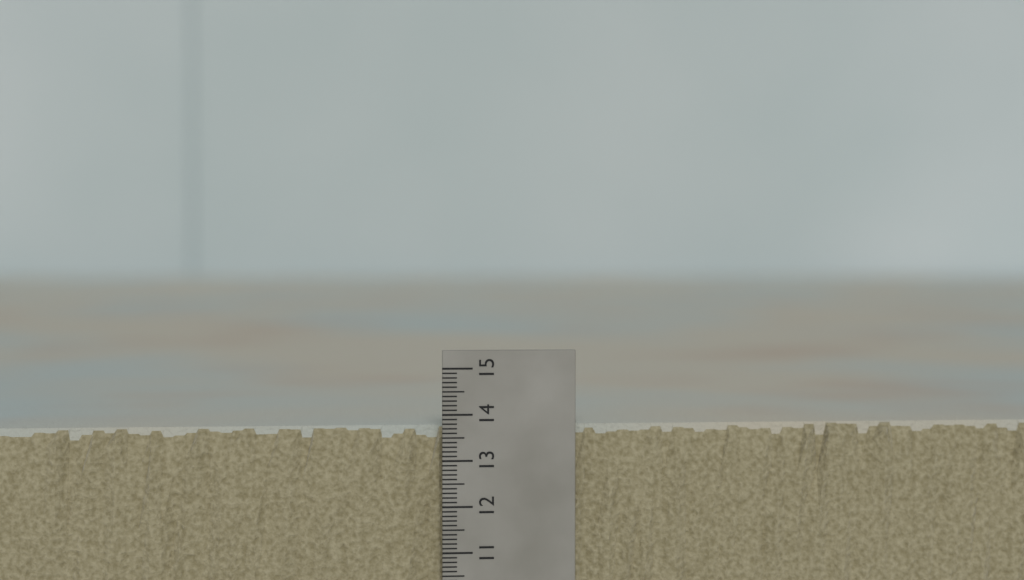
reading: 13.7 (no unit)
